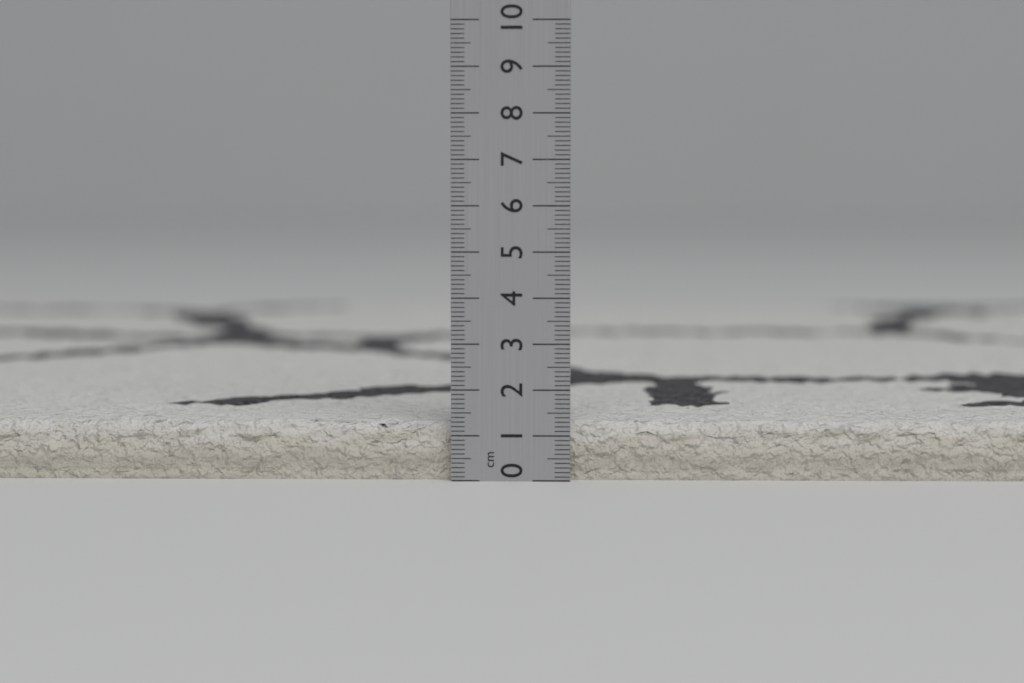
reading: 1.3 cm
